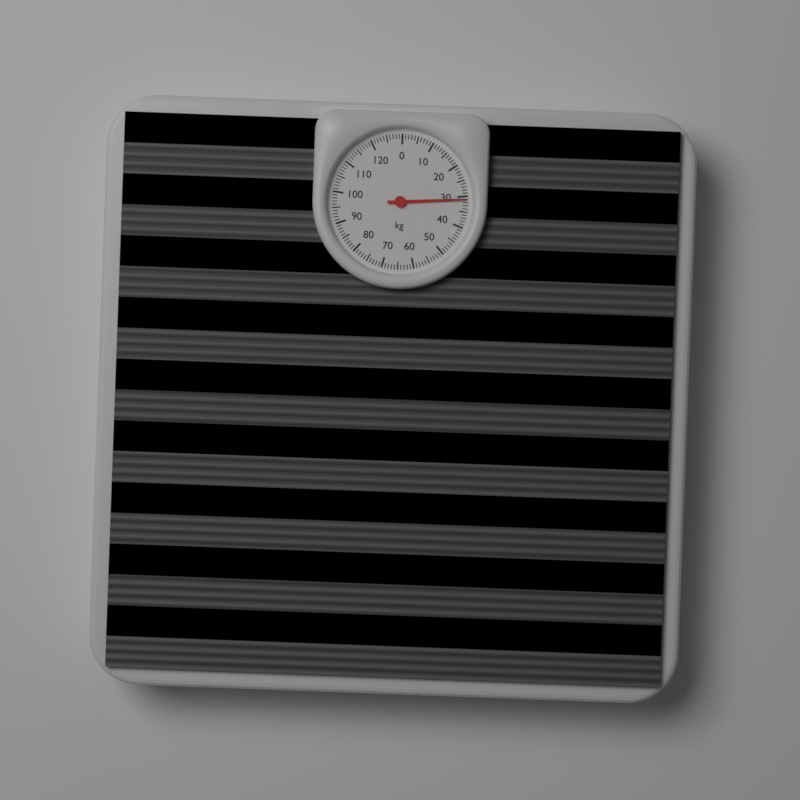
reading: 31 kg
